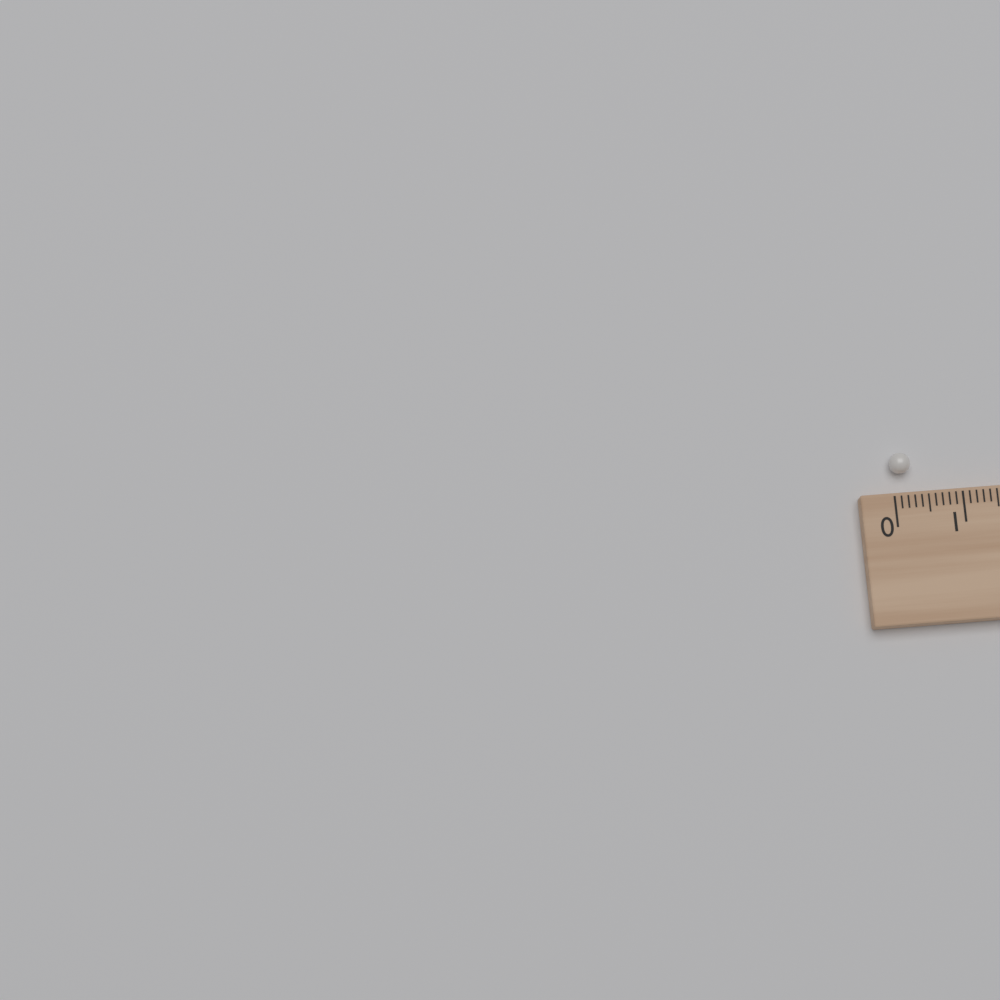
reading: 0.3 (no unit)
